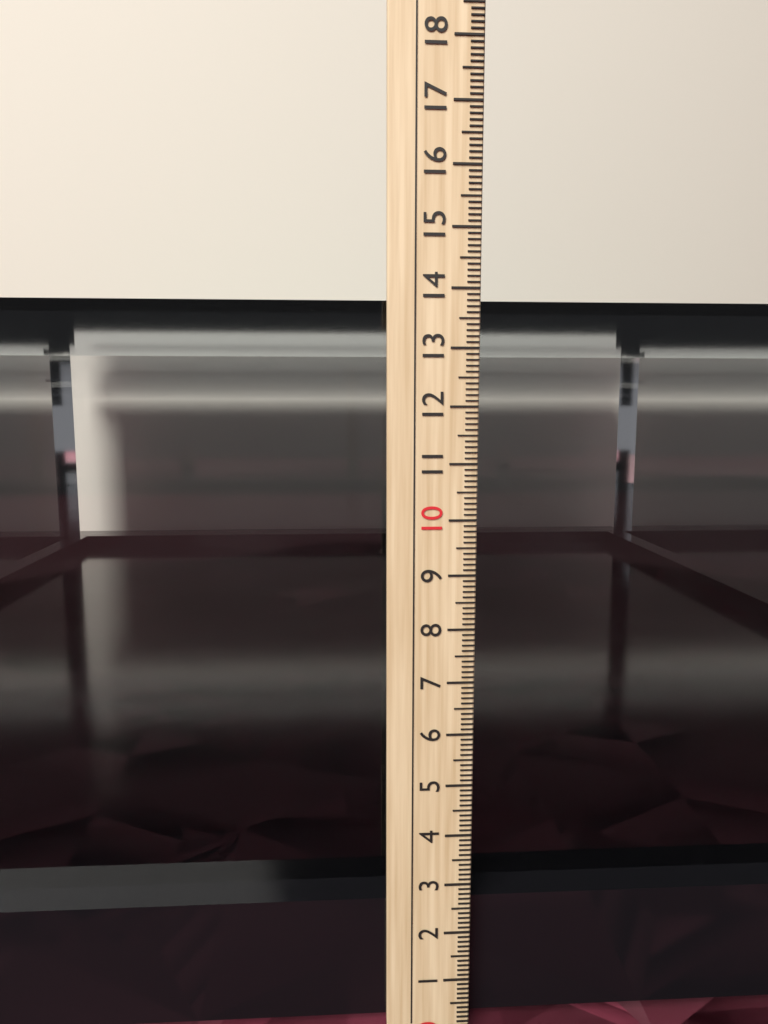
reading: 13.9 cm
